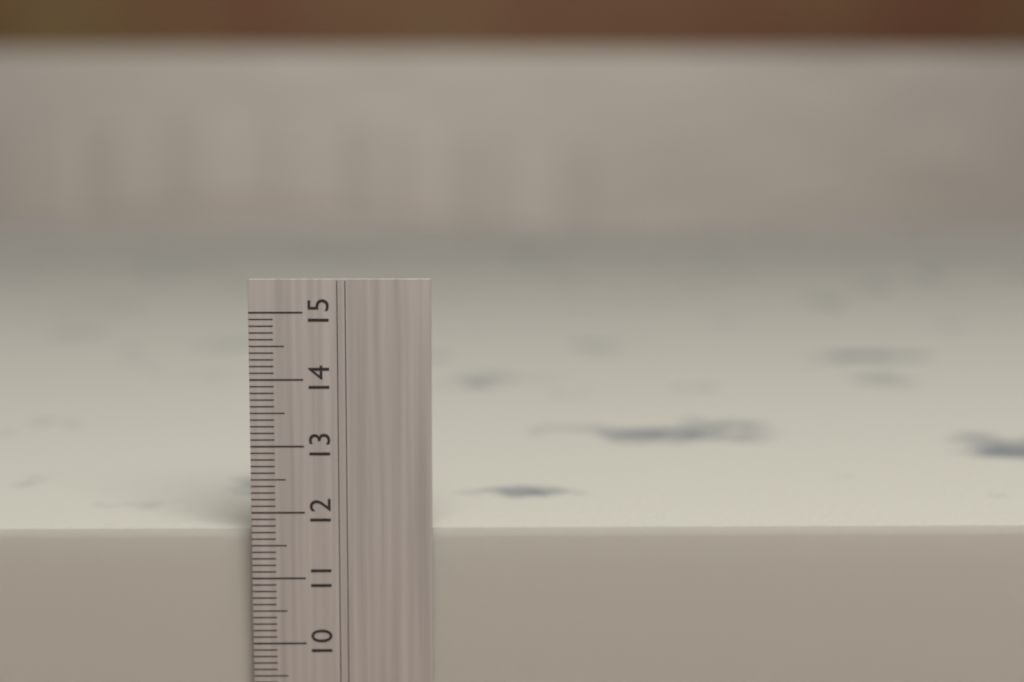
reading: 11.7 cm
